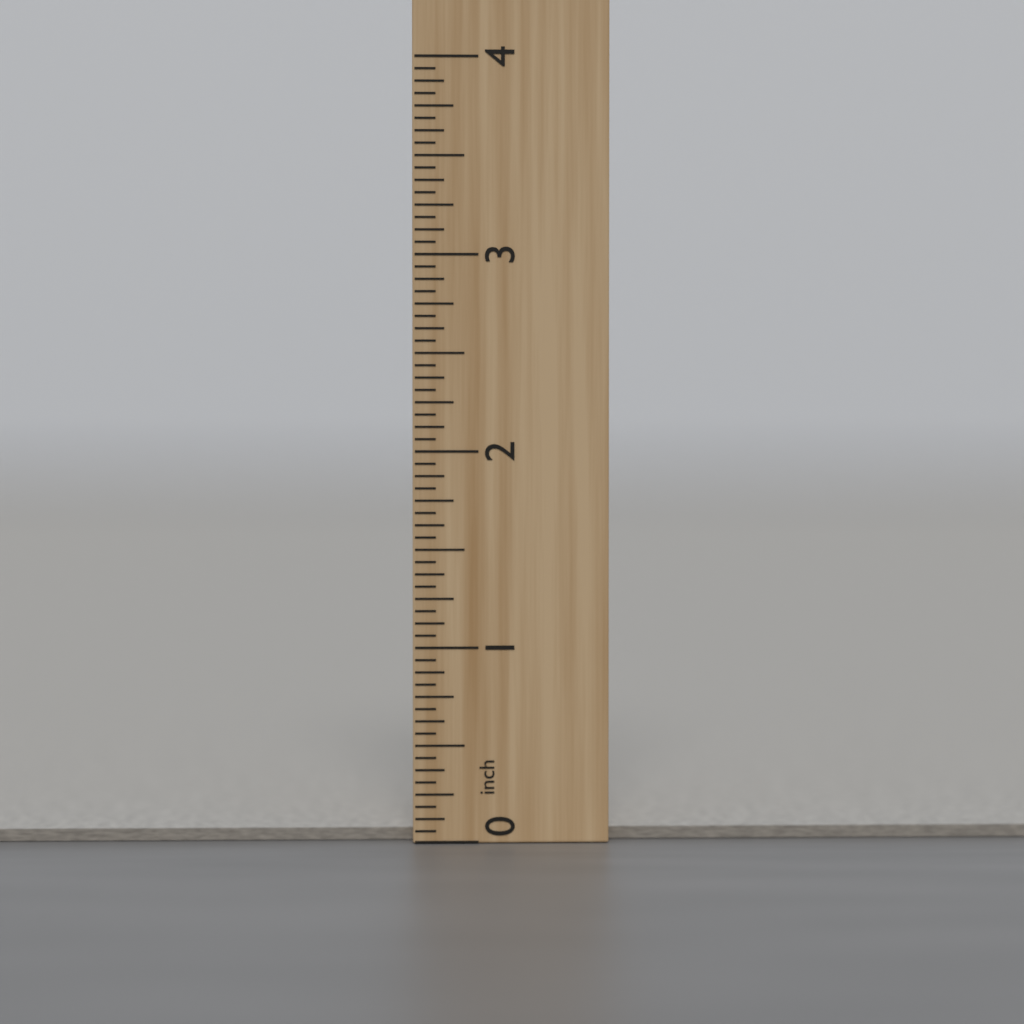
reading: 0.0625 inch
